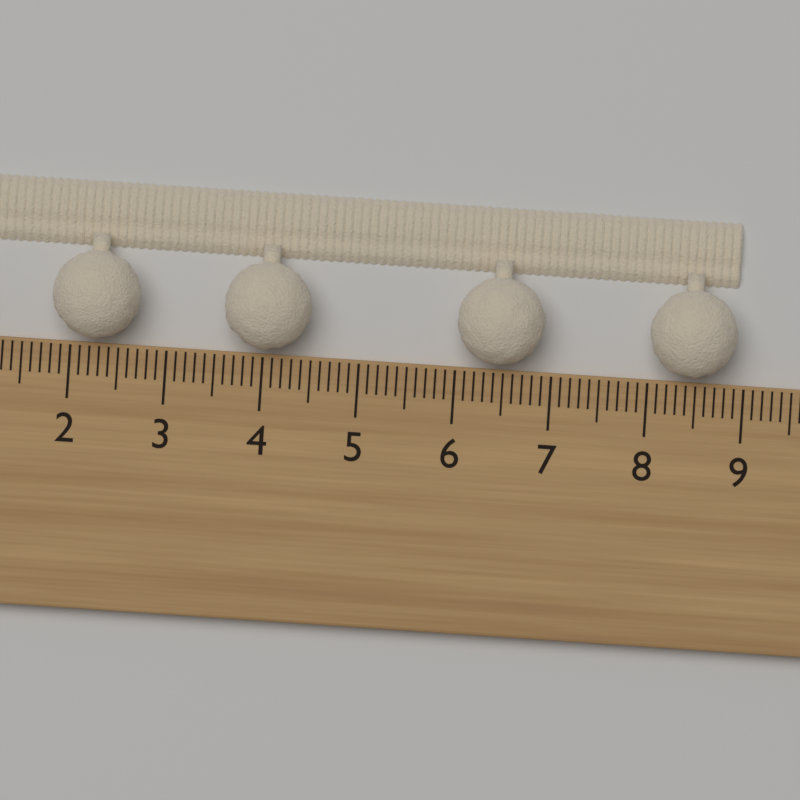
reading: 8.9 cm
